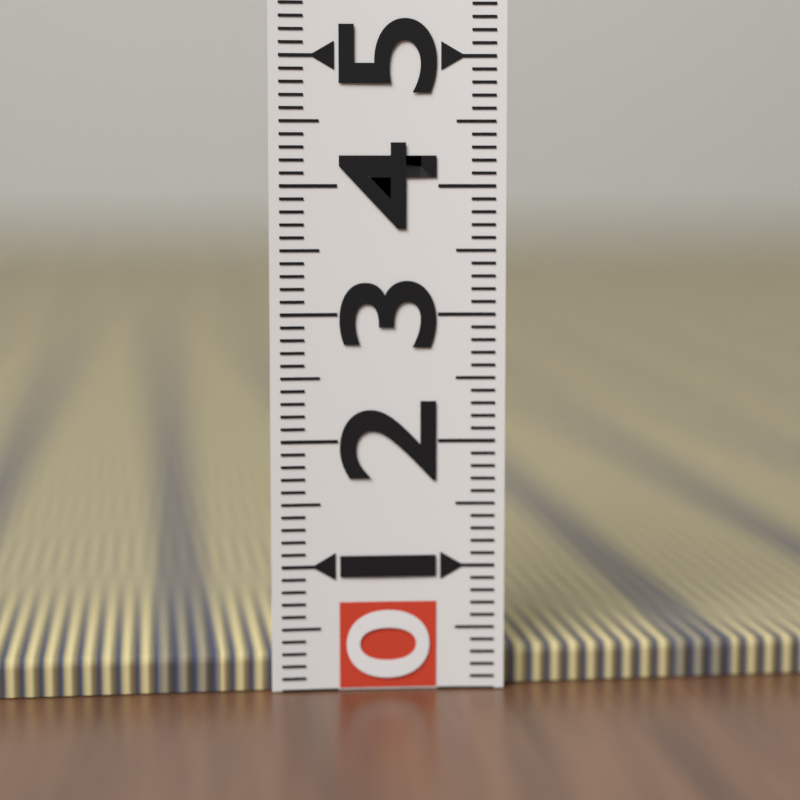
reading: 0.3 (no unit)
